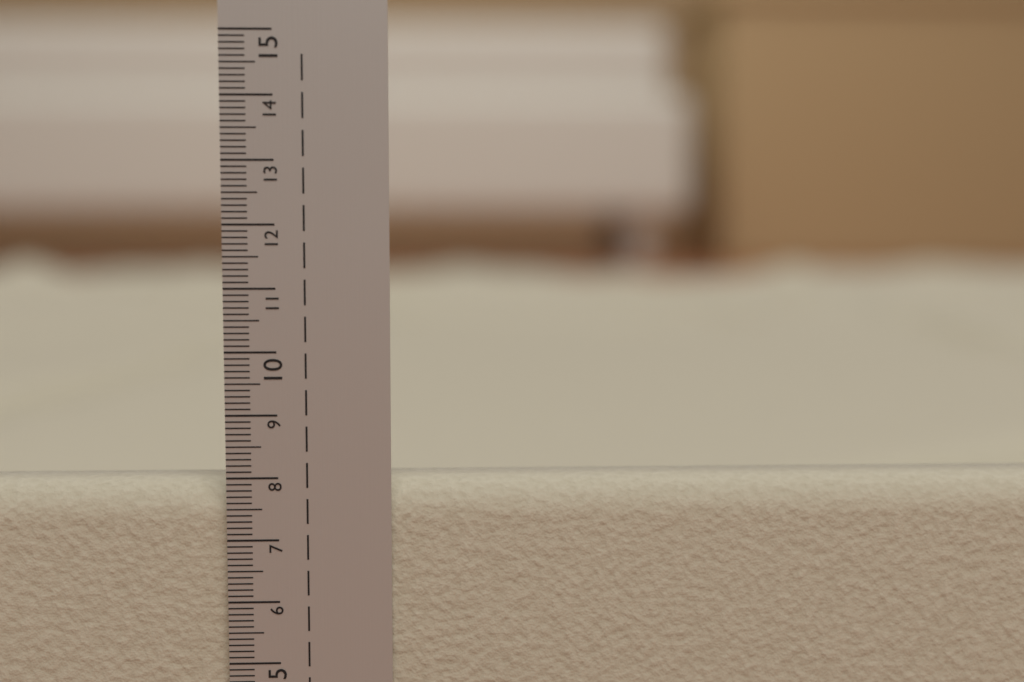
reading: 7.9 cm
